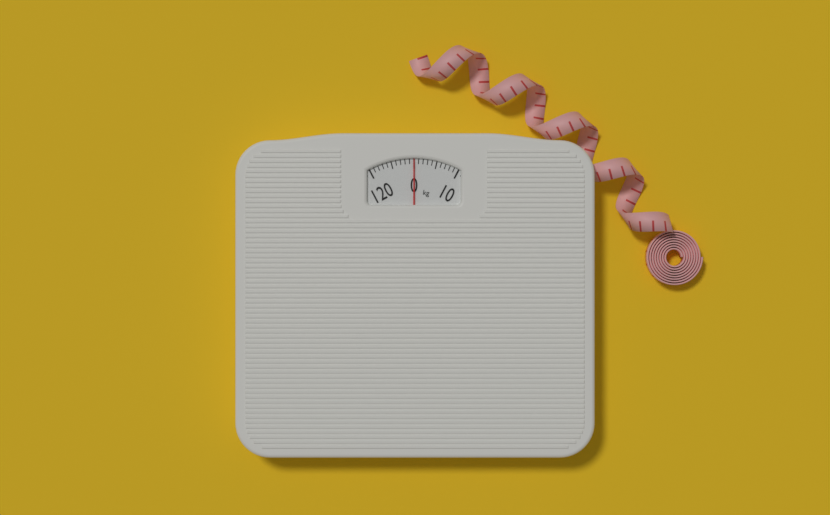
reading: 0 kg
